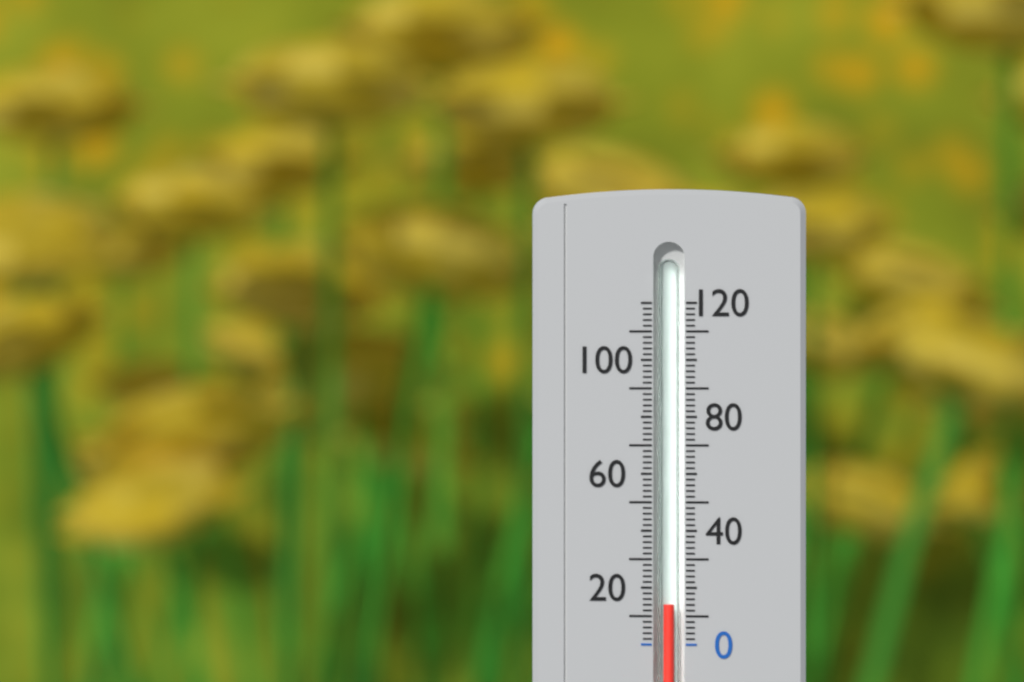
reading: 14 (no unit)
